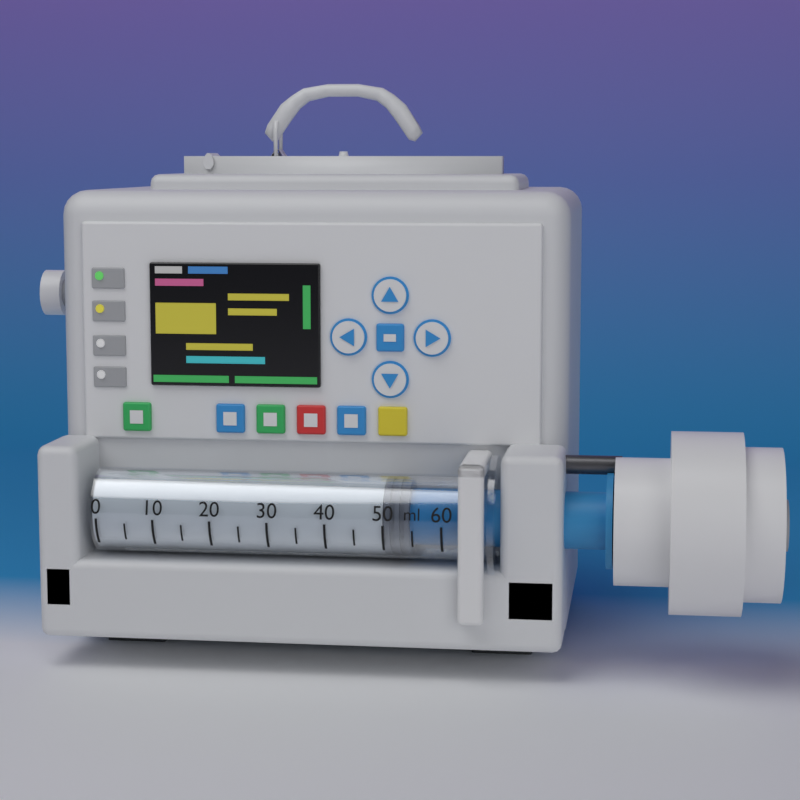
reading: 50 ml
